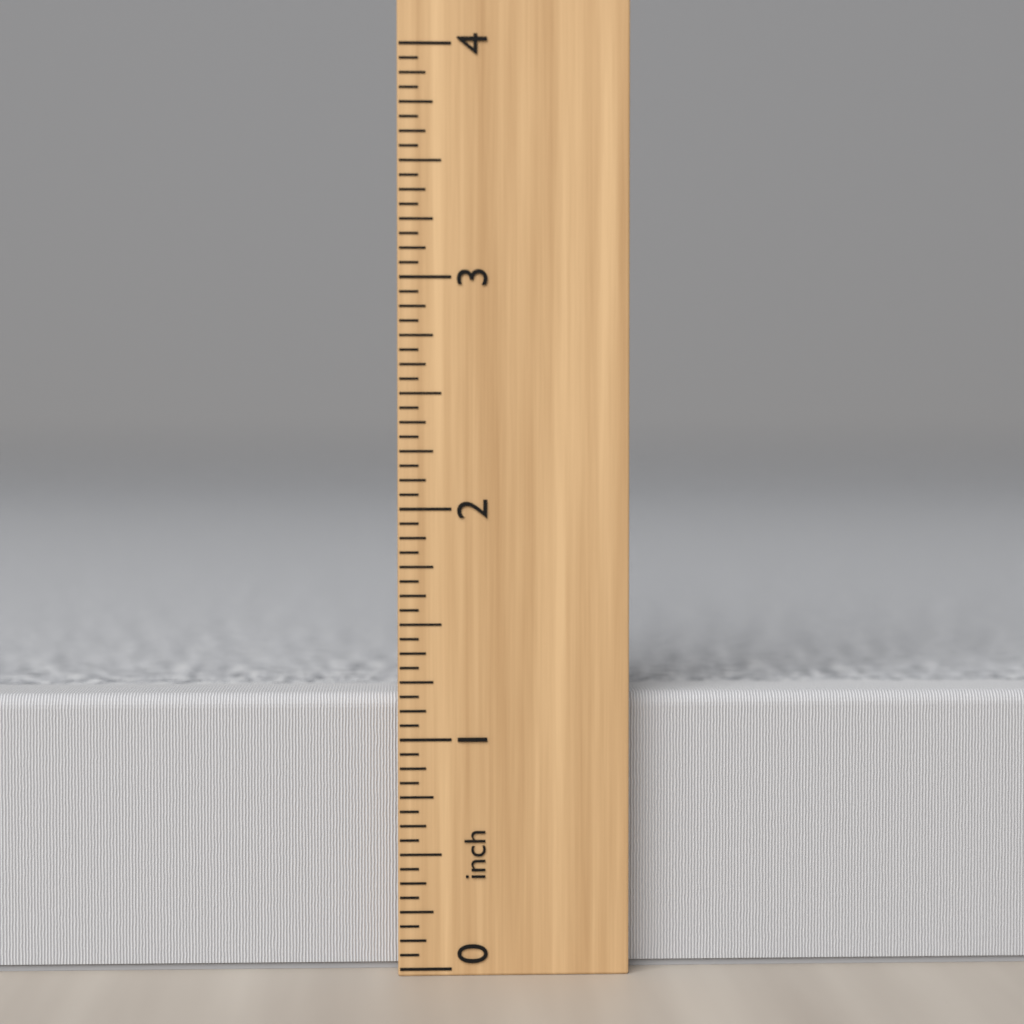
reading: 1.1875 inch
